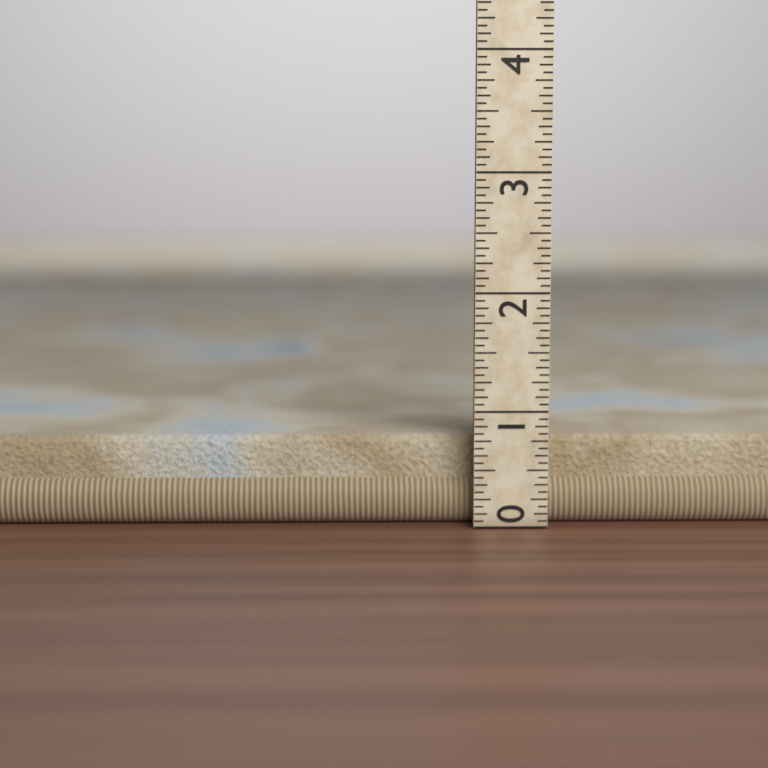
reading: 0.7500 (no unit)
